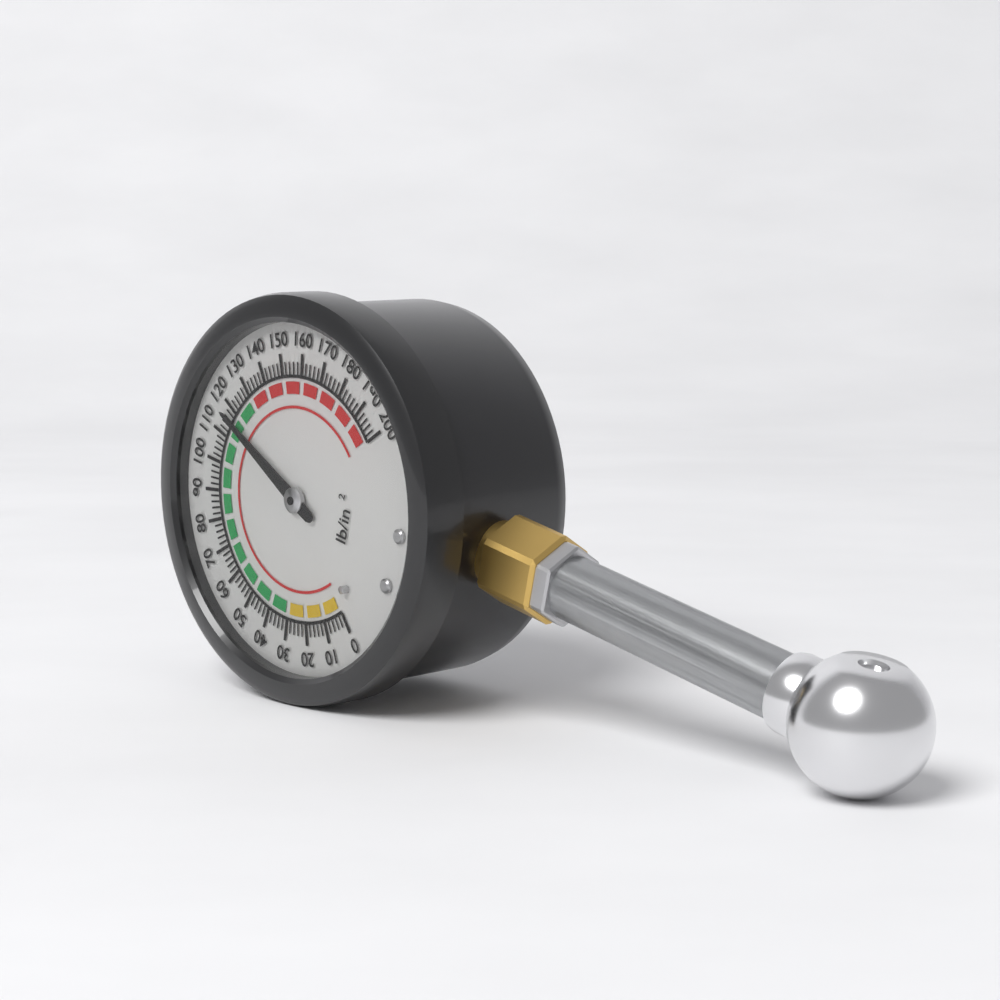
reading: 116 psi
